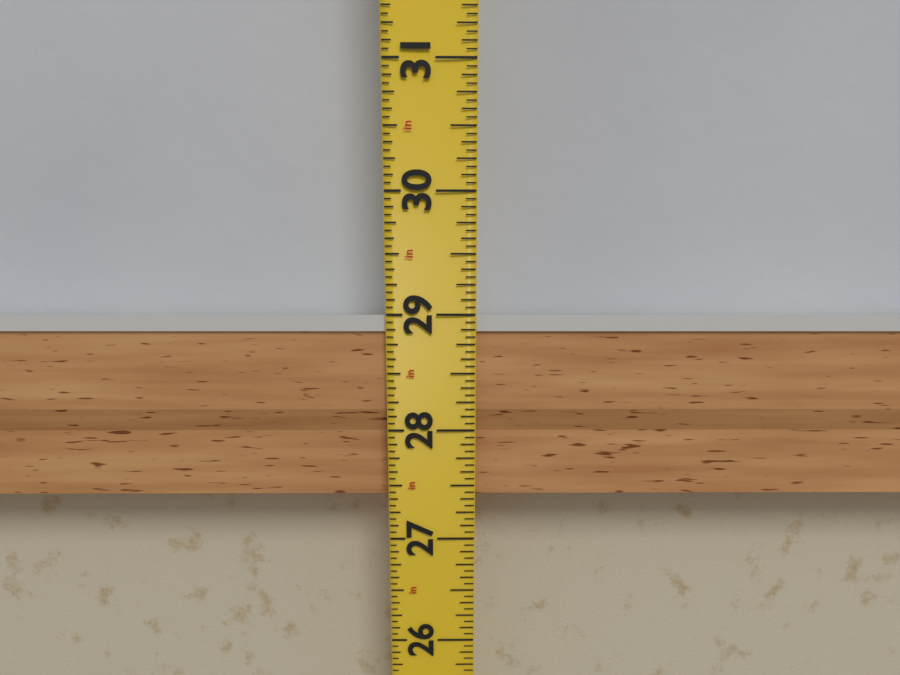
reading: 29.0000 in
